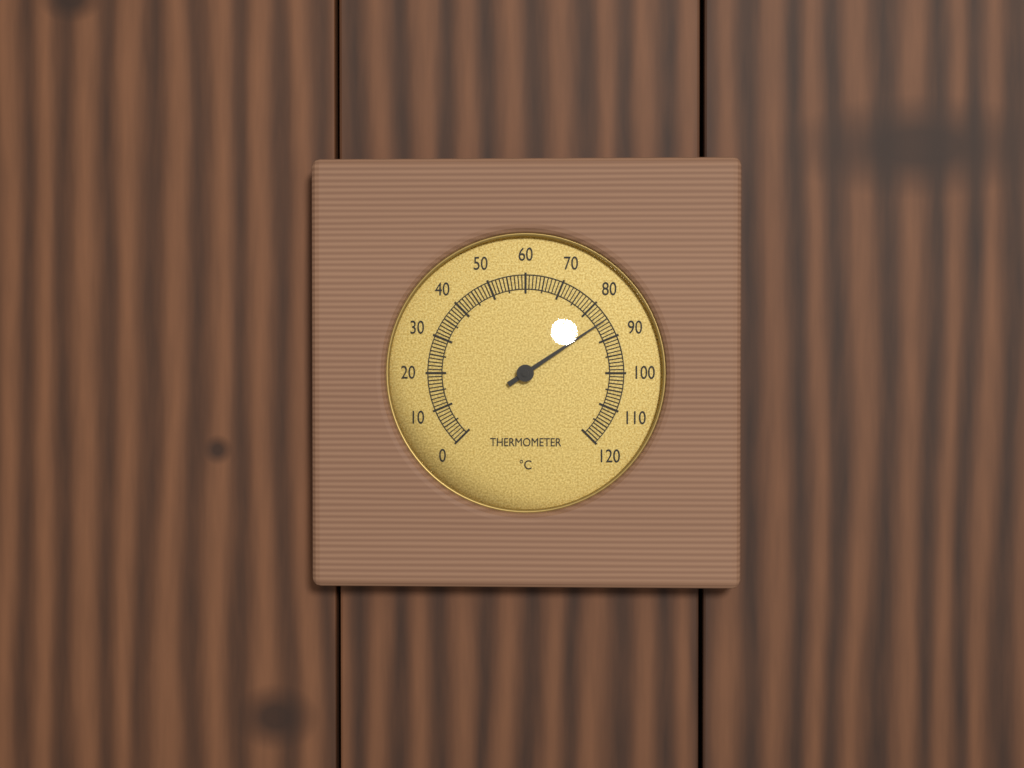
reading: 85 °C
